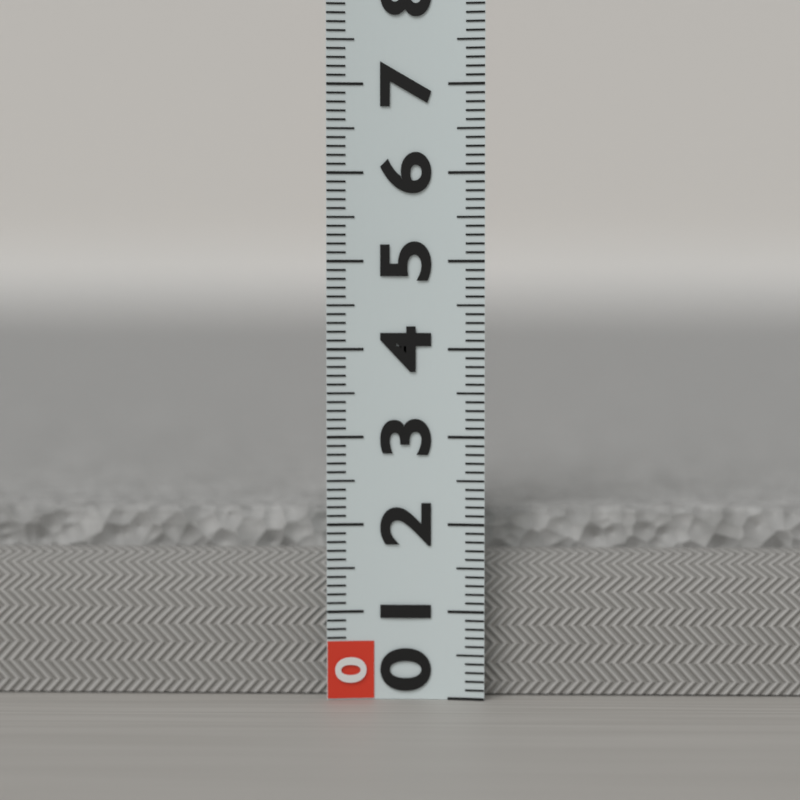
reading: 2.1 (no unit)
